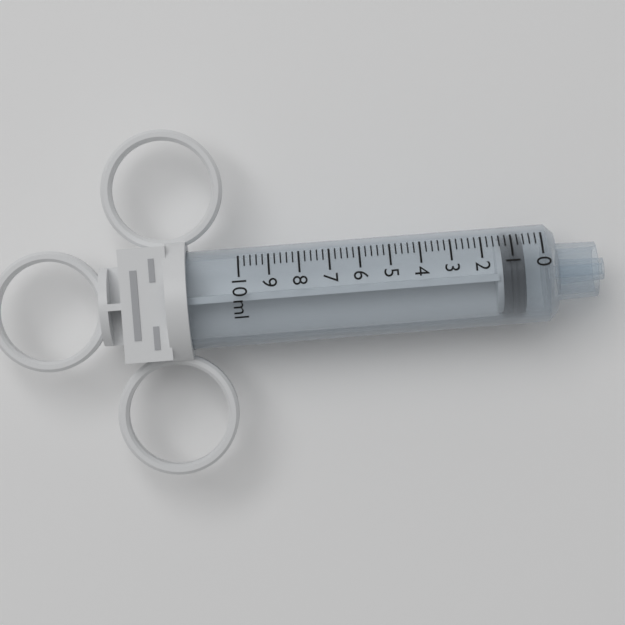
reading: 0.6 ml
